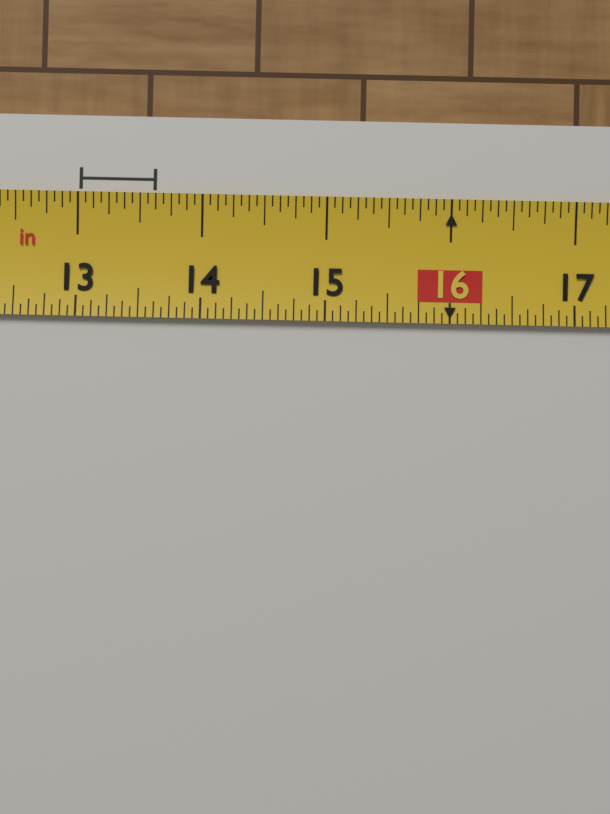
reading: 13.6250 in
